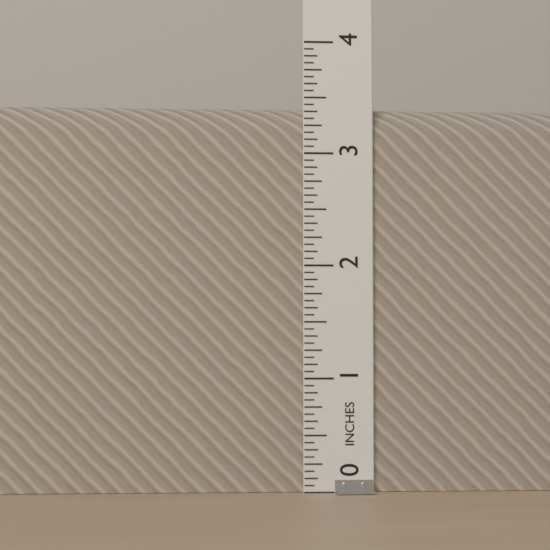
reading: 3.4375 in
